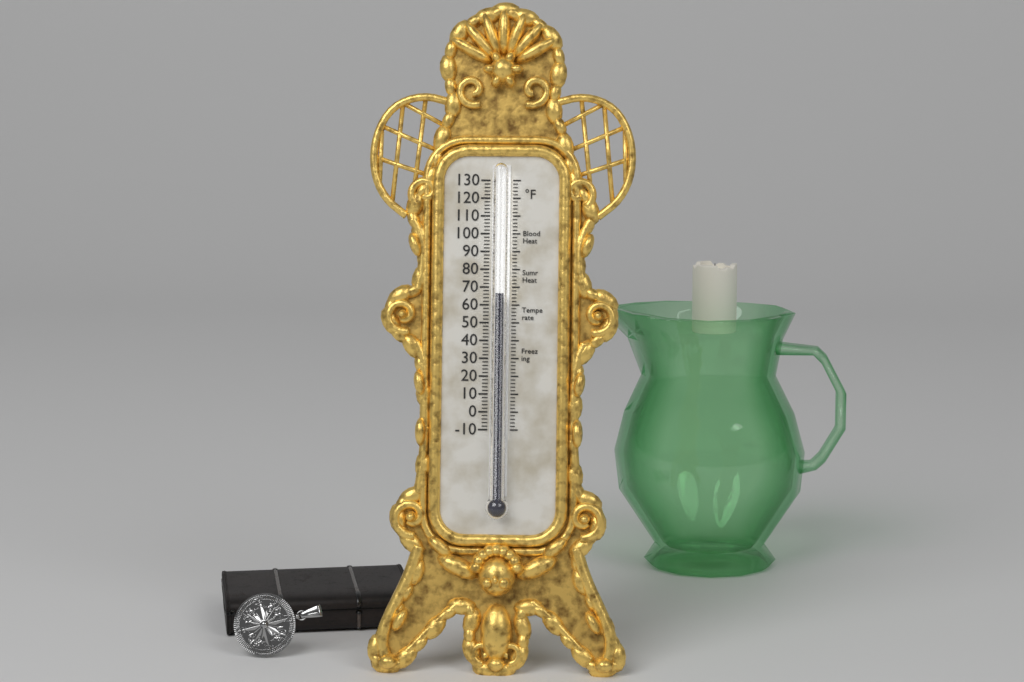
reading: 66 °F
